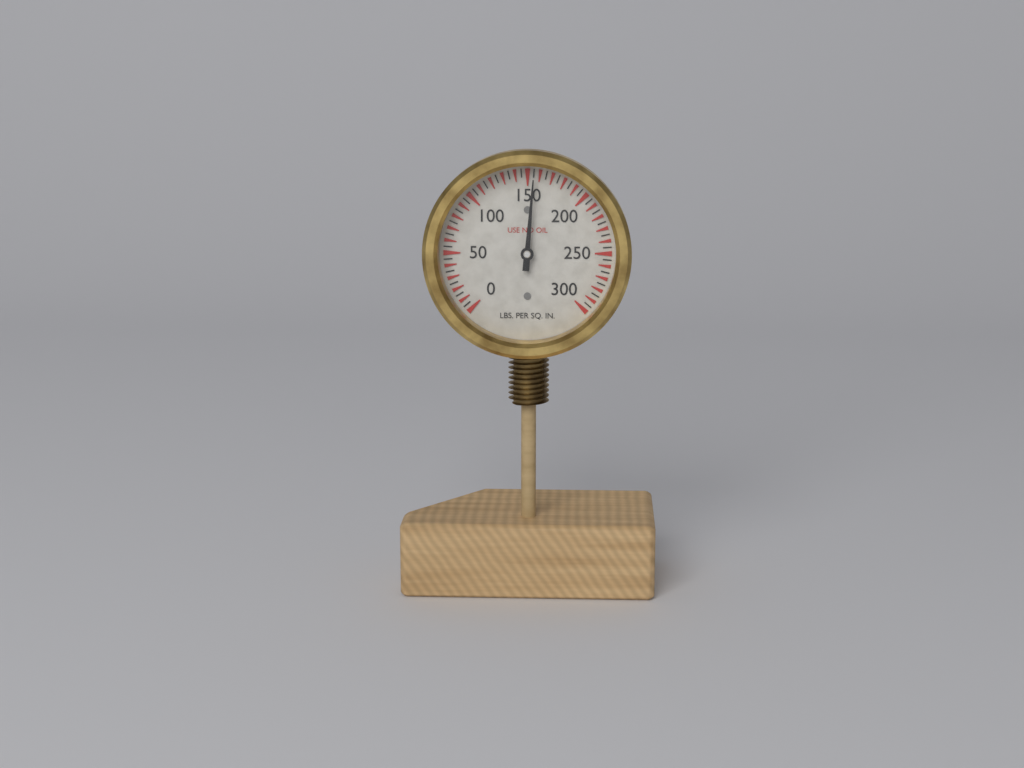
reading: 155 psi
